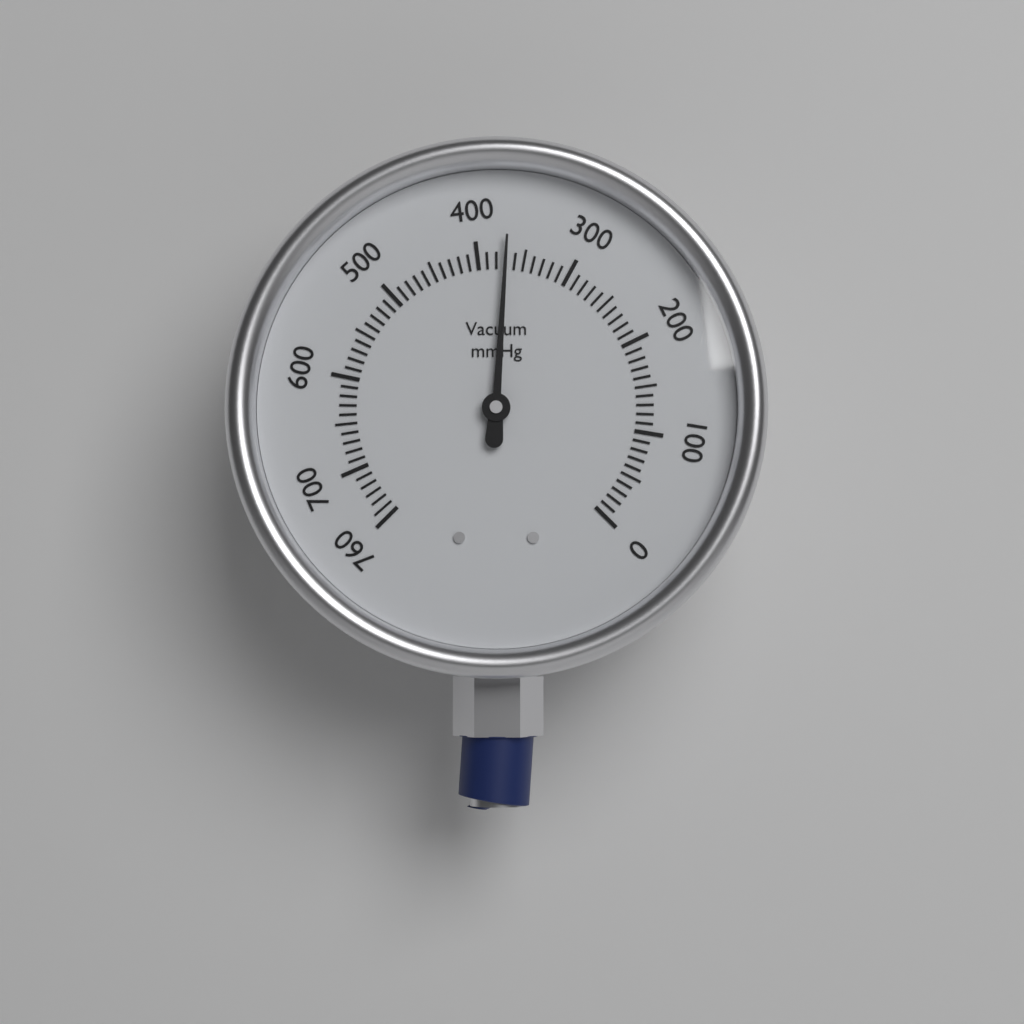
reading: 370 mmHg
